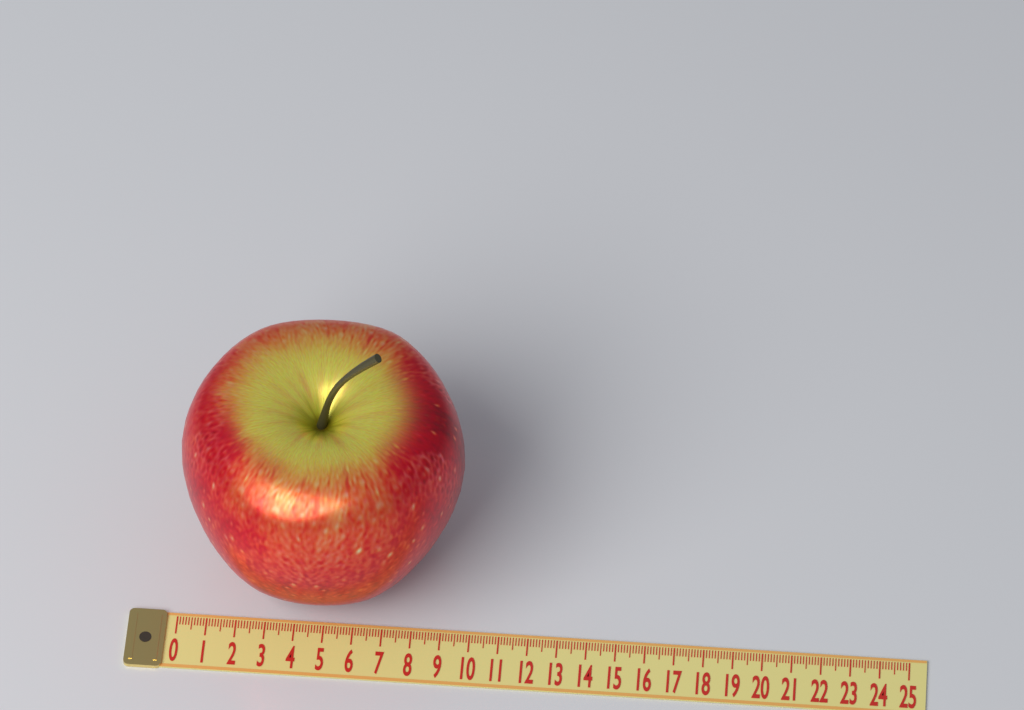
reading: 9.6 (no unit)
